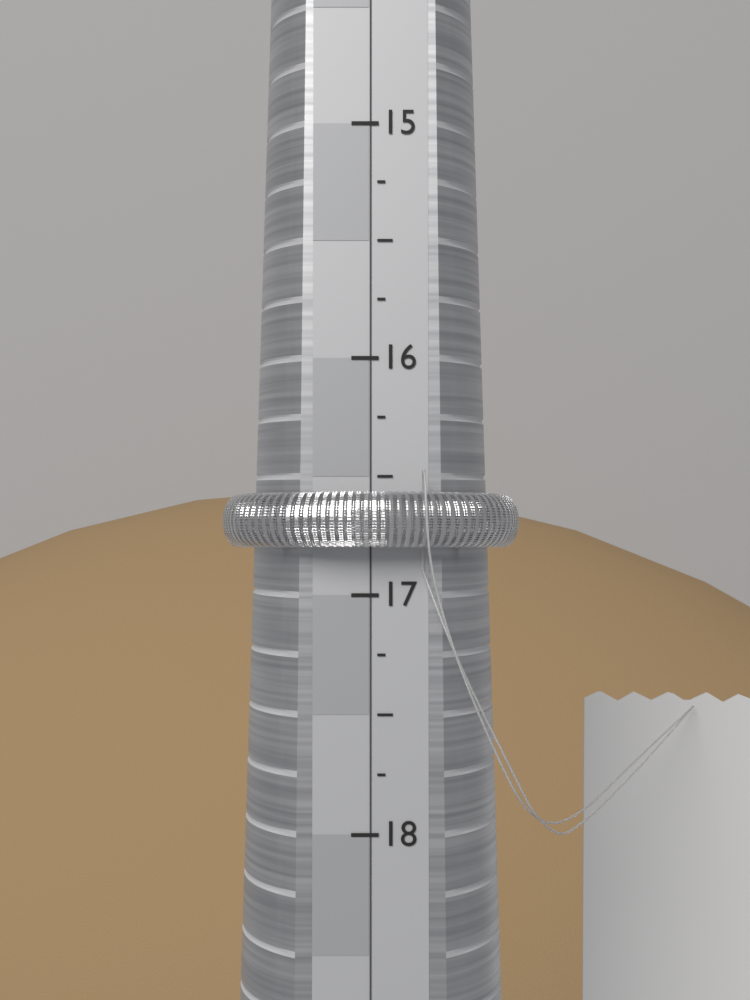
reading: 16.80 (no unit)
